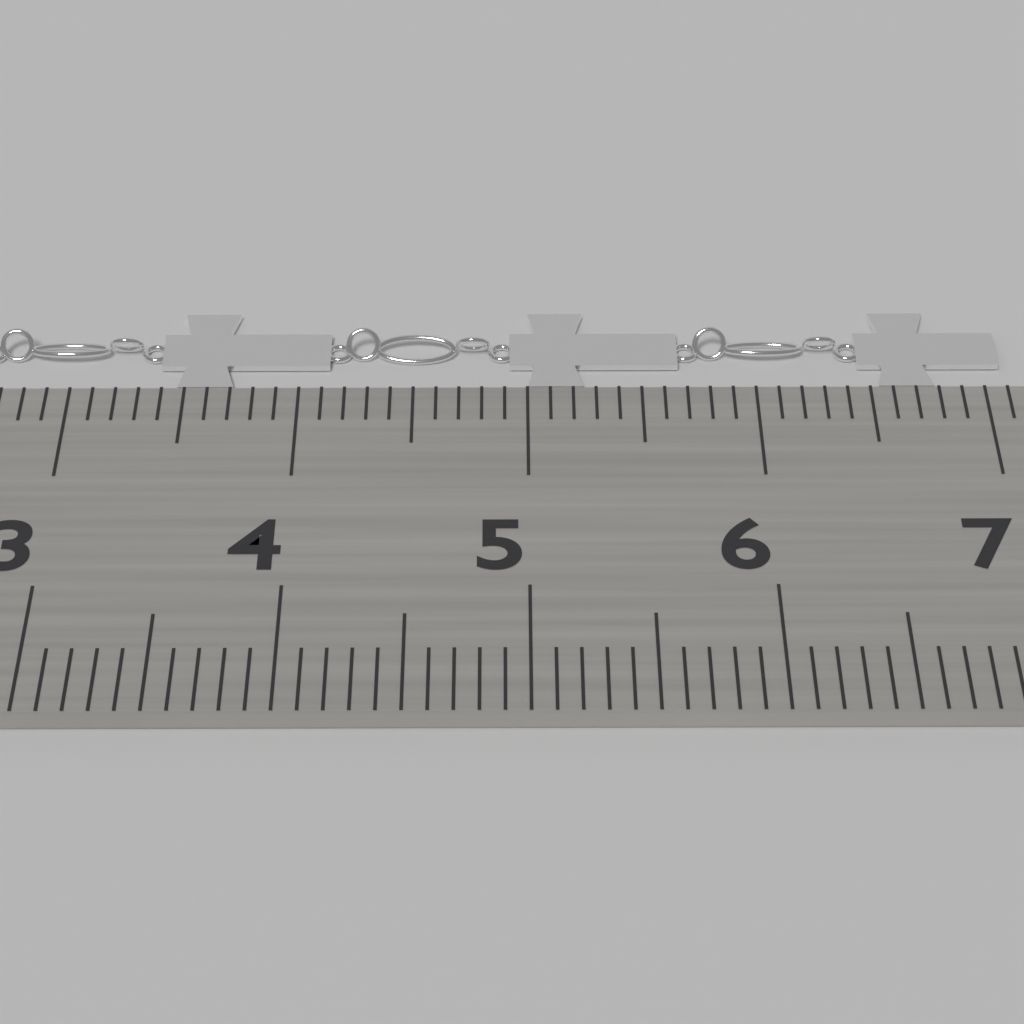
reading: 7.1 cm
